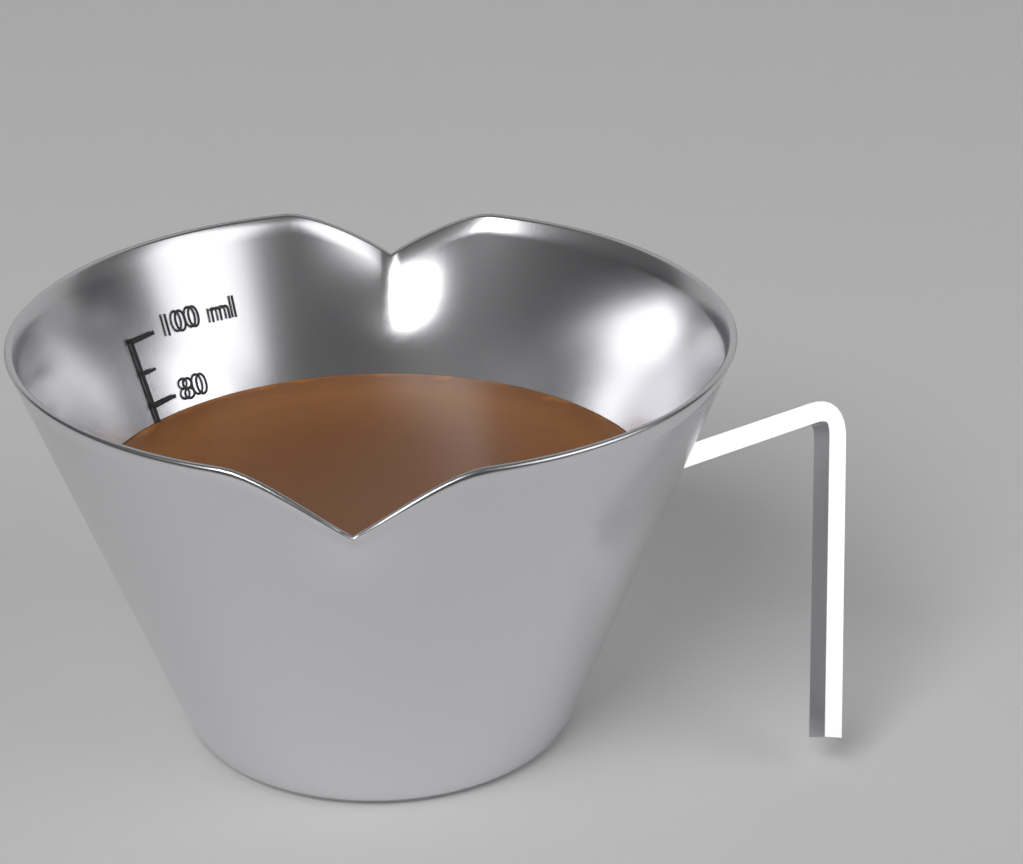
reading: 75 ml
